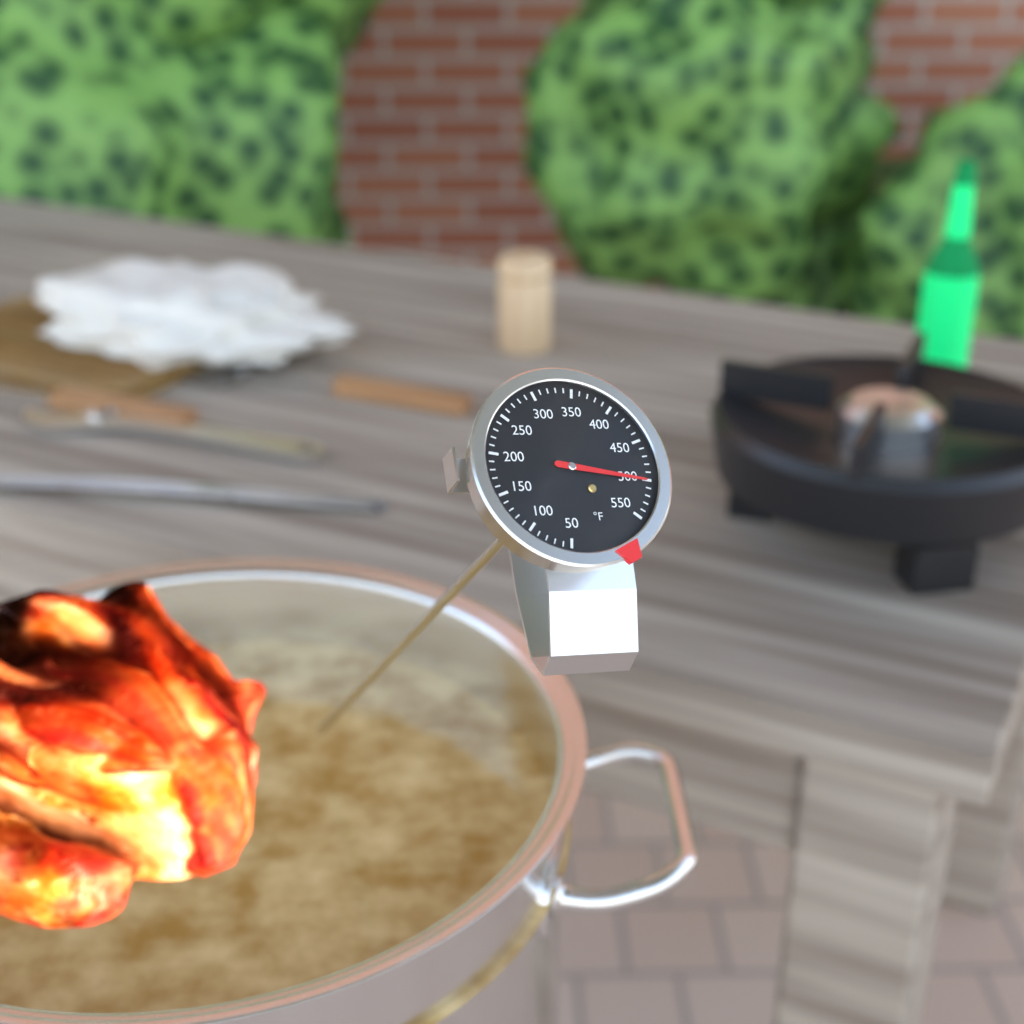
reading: 500 °F
